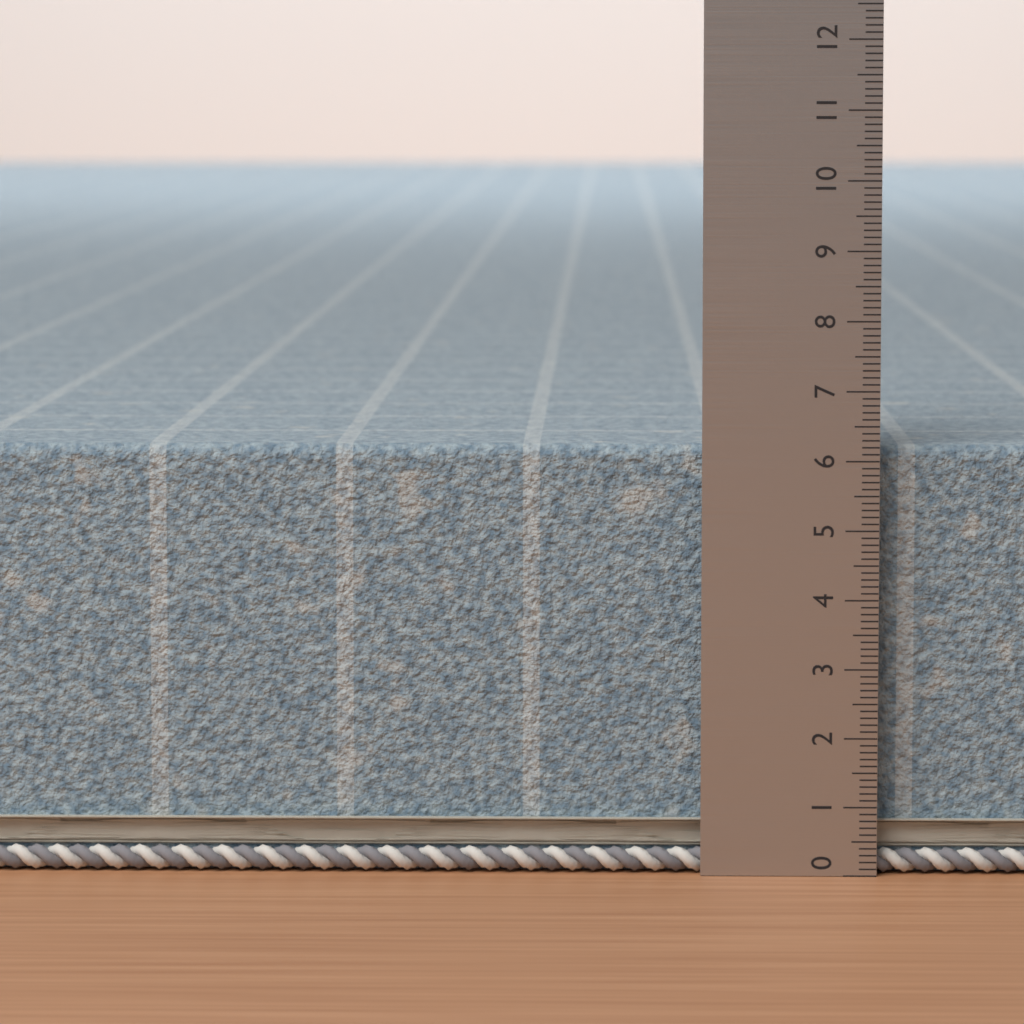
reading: 6.2 (no unit)
